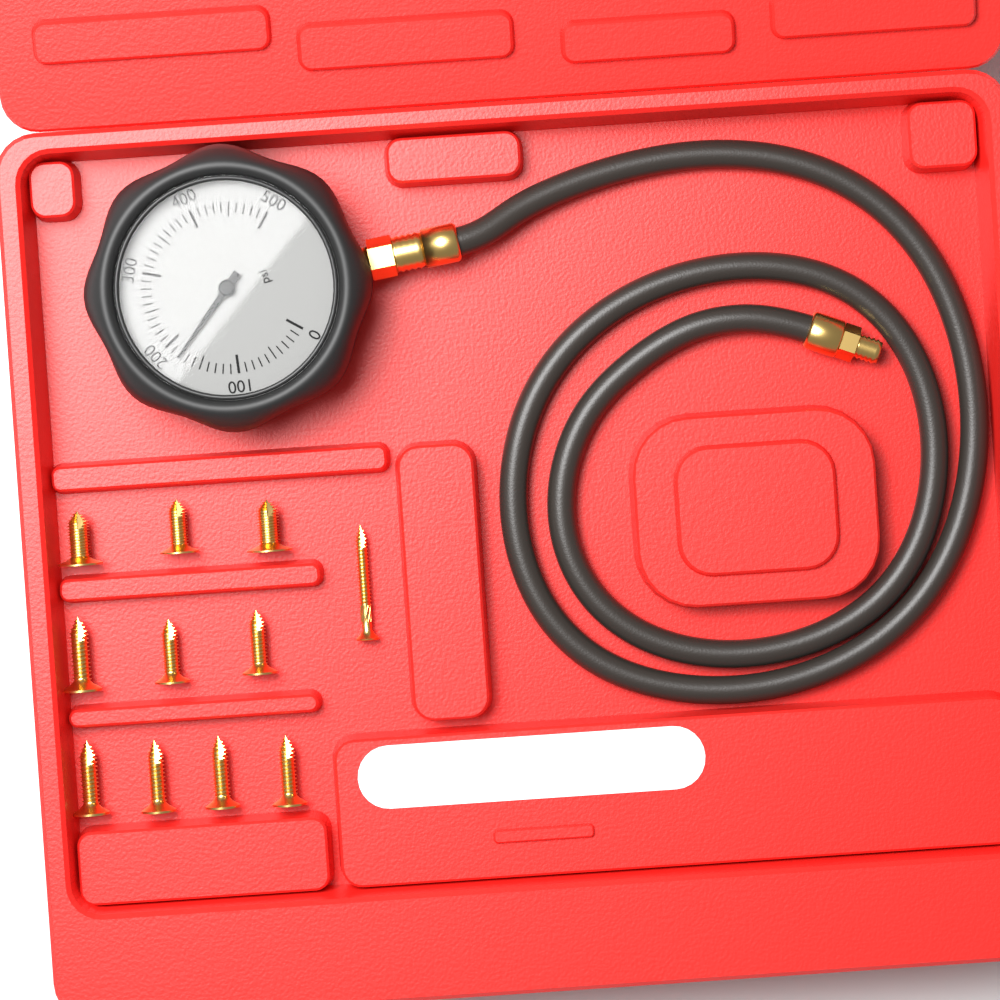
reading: 180 psi
